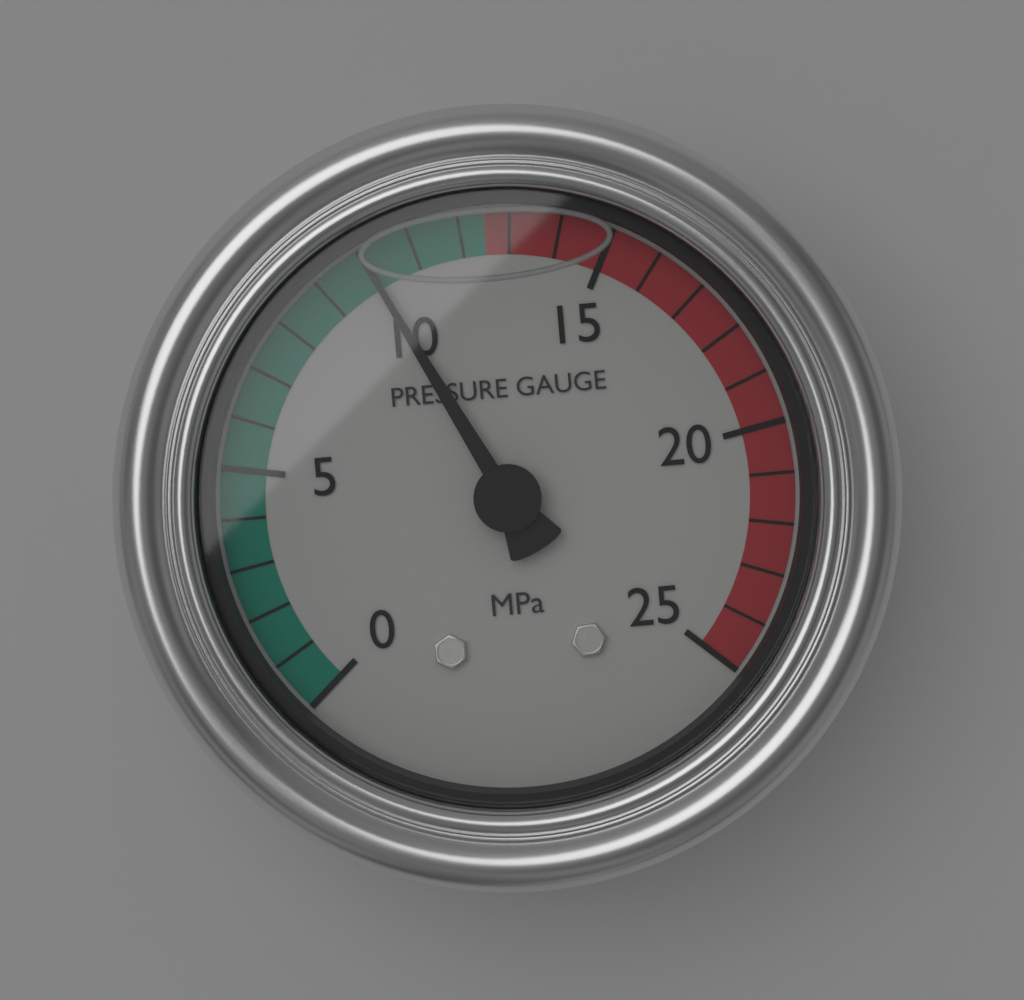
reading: 10 MPa
